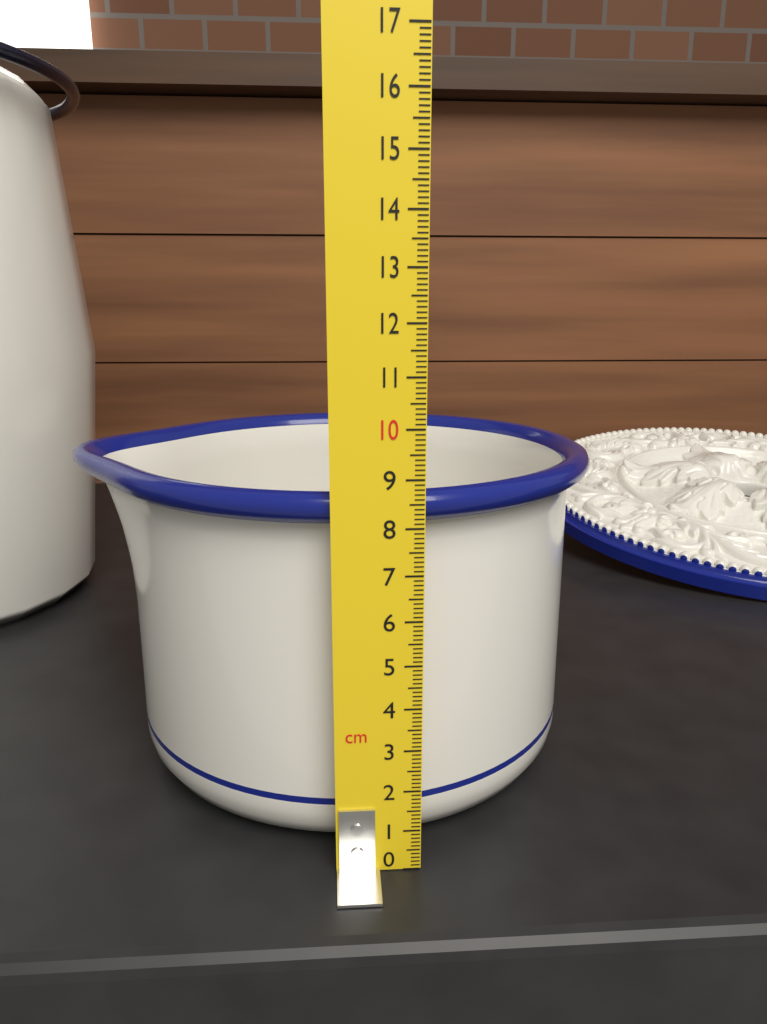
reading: 8.7 cm
